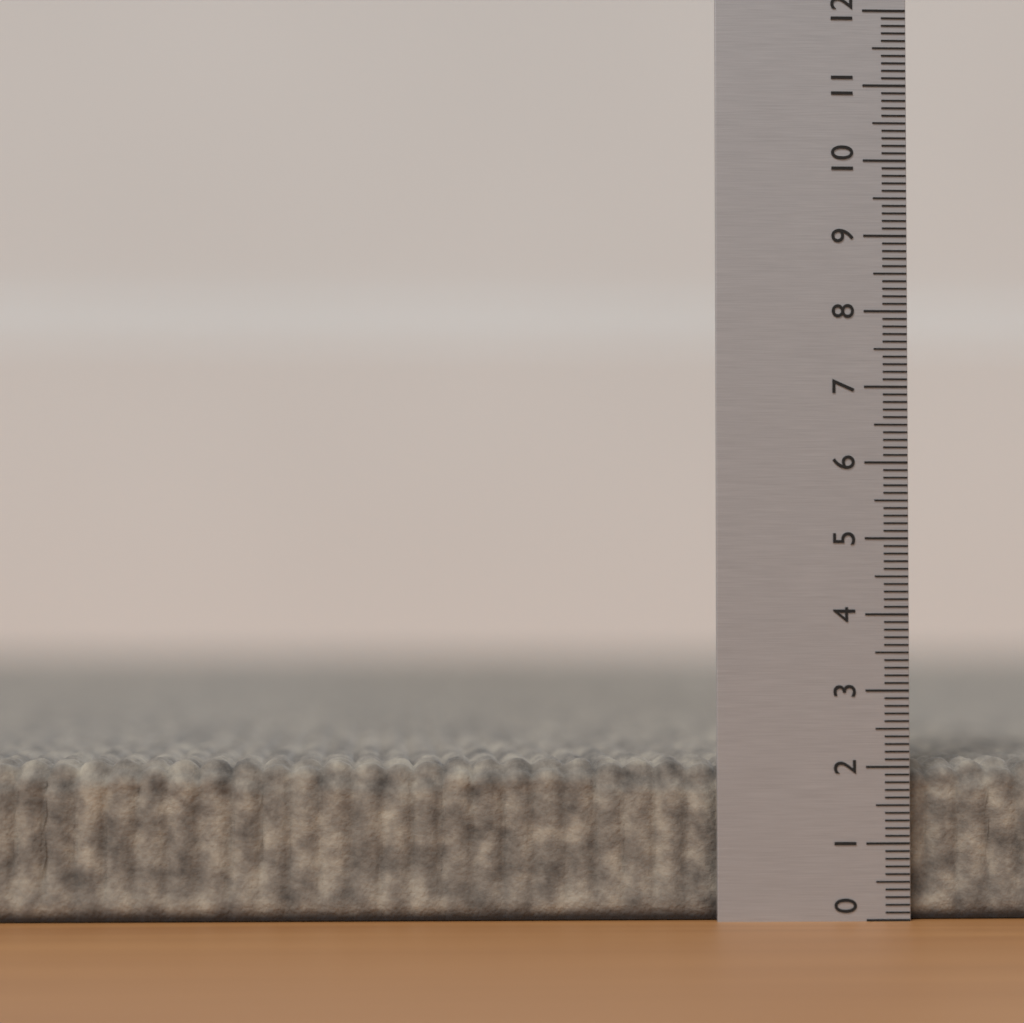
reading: 2.1 (no unit)
